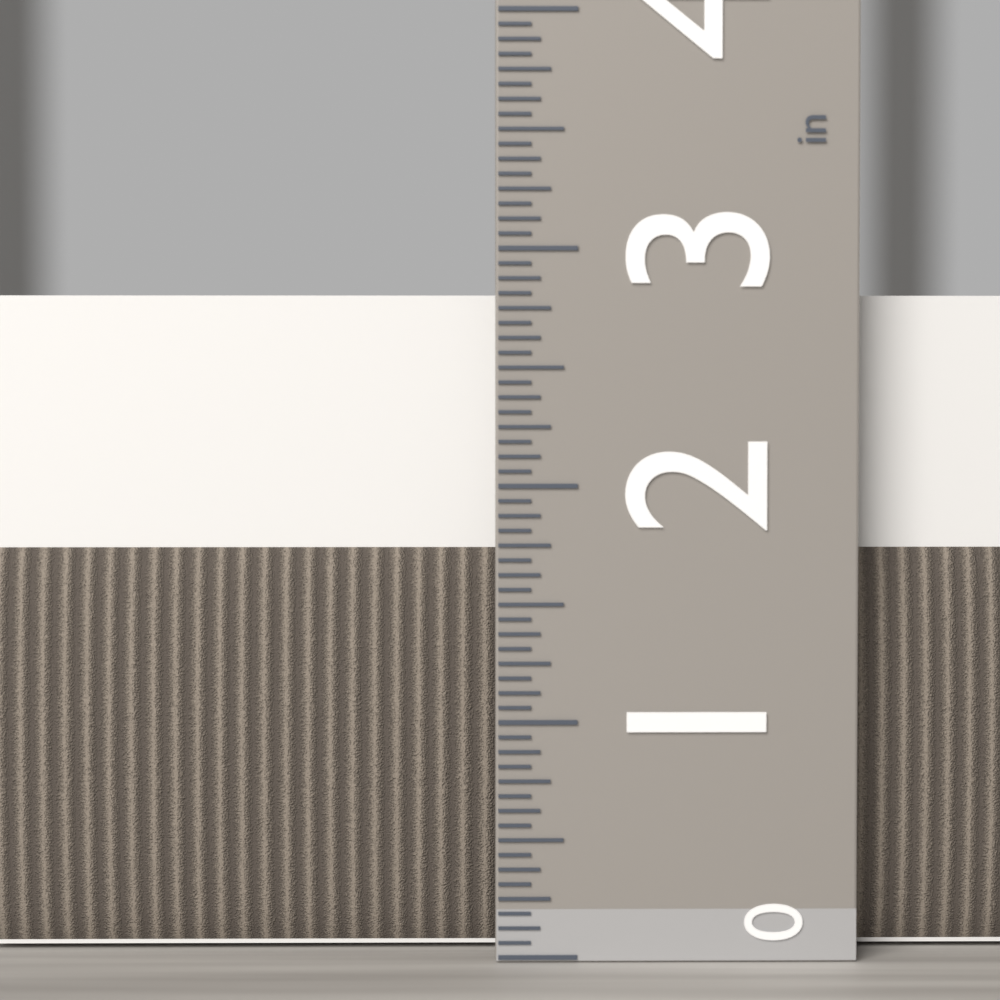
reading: 2.8125 in
